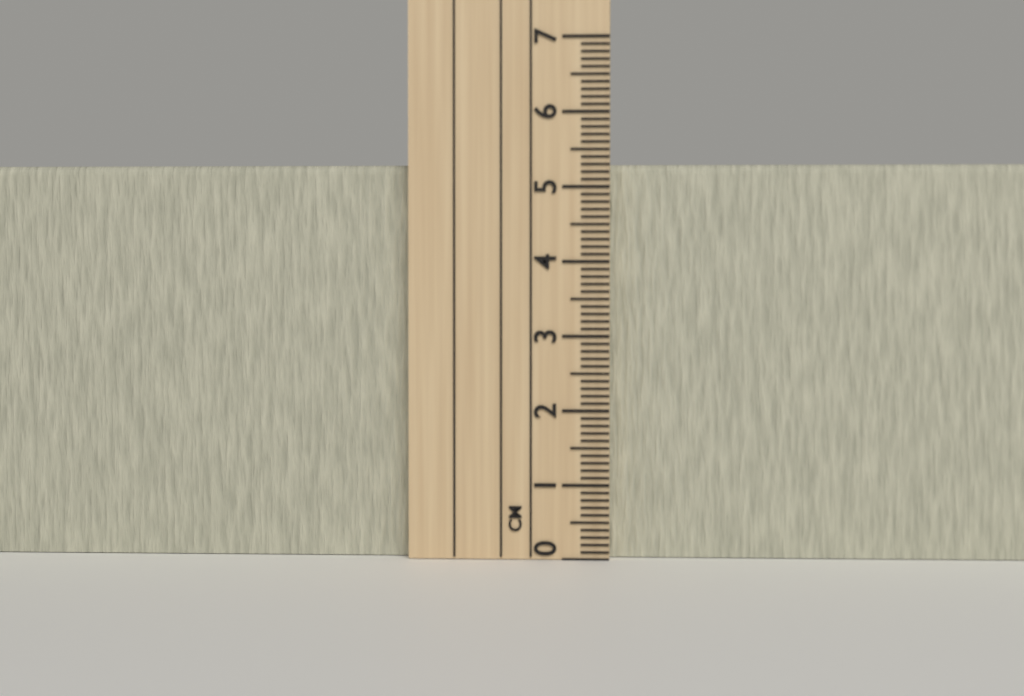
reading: 5.3 cm
